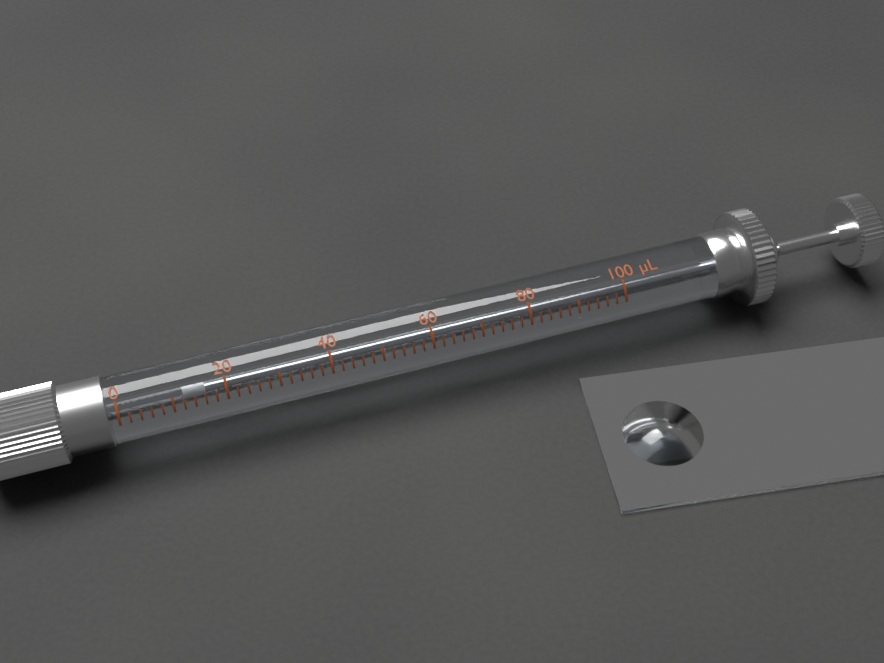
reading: 12 µL
